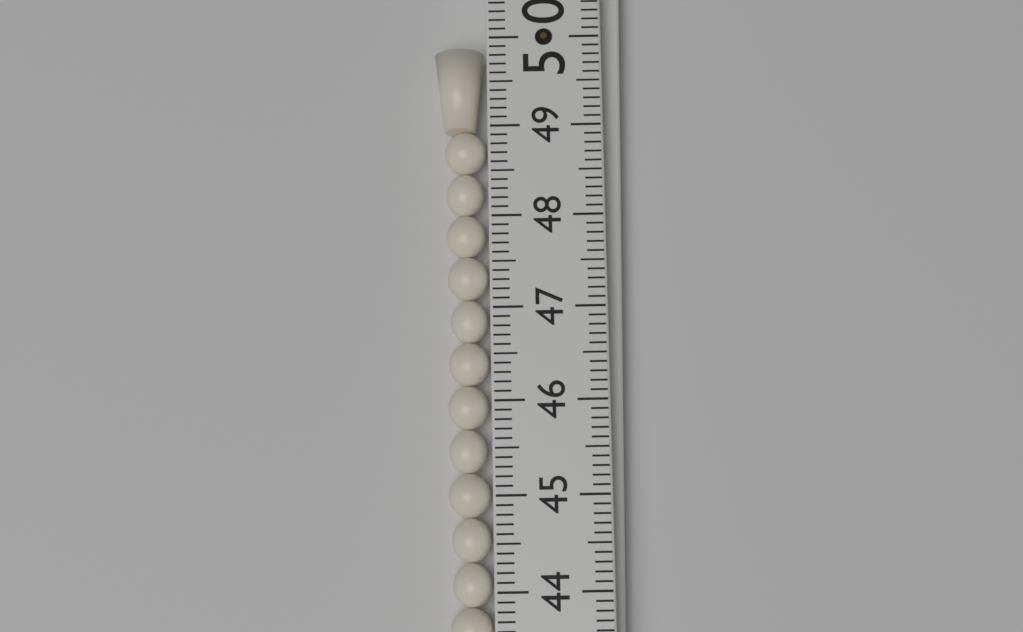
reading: 49.9 (no unit)
